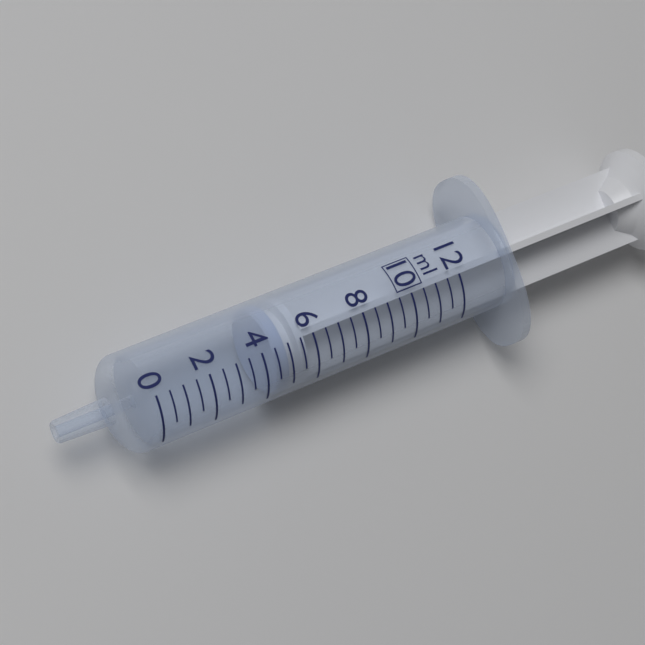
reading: 4.5 ml
